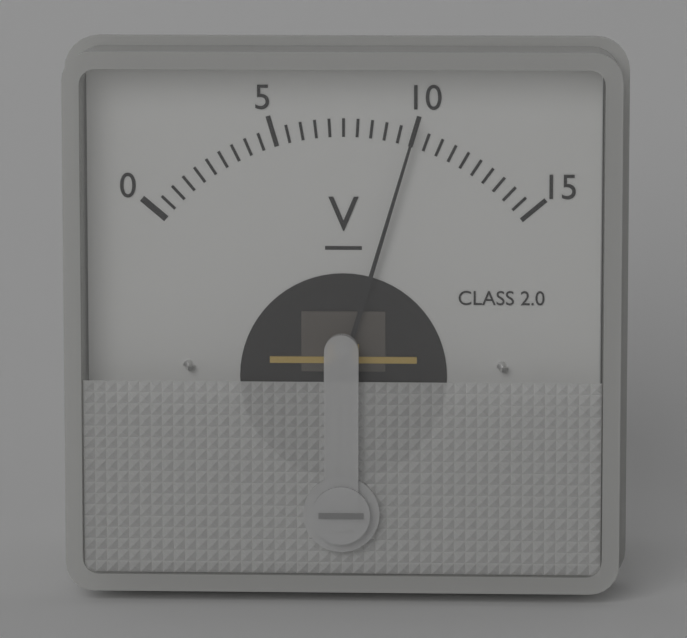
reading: 10.0 V
